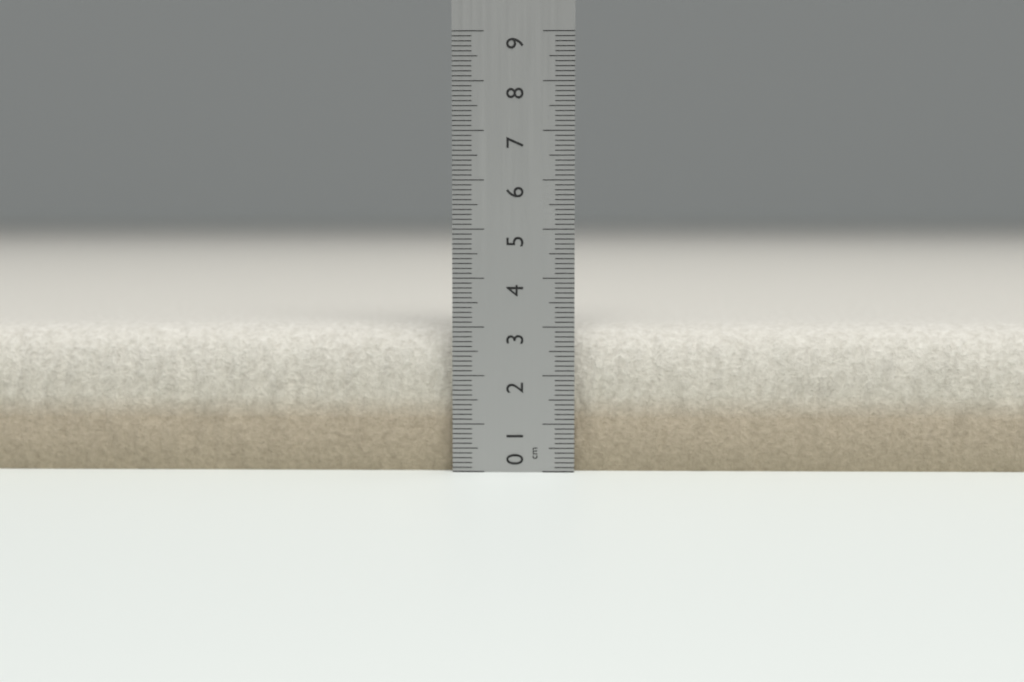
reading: 3.0 cm
